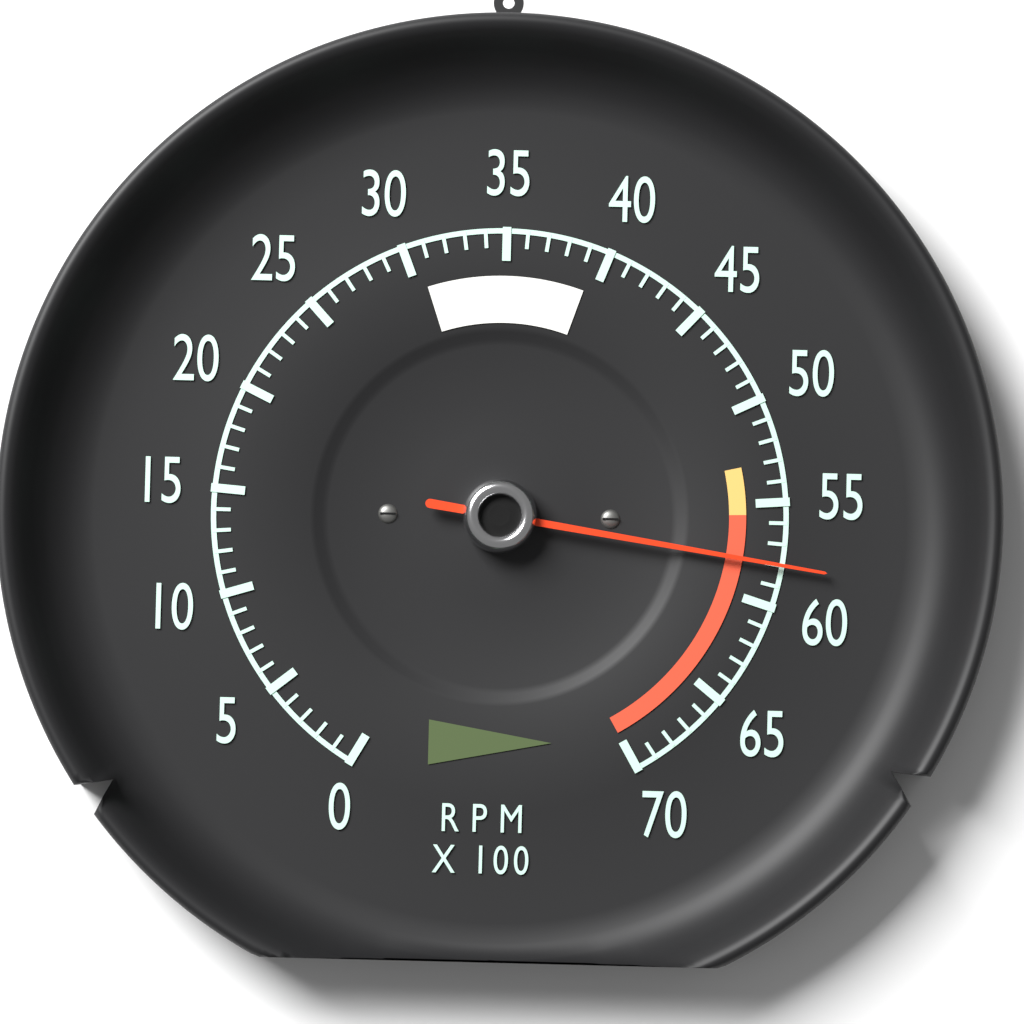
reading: 5800 RPM
